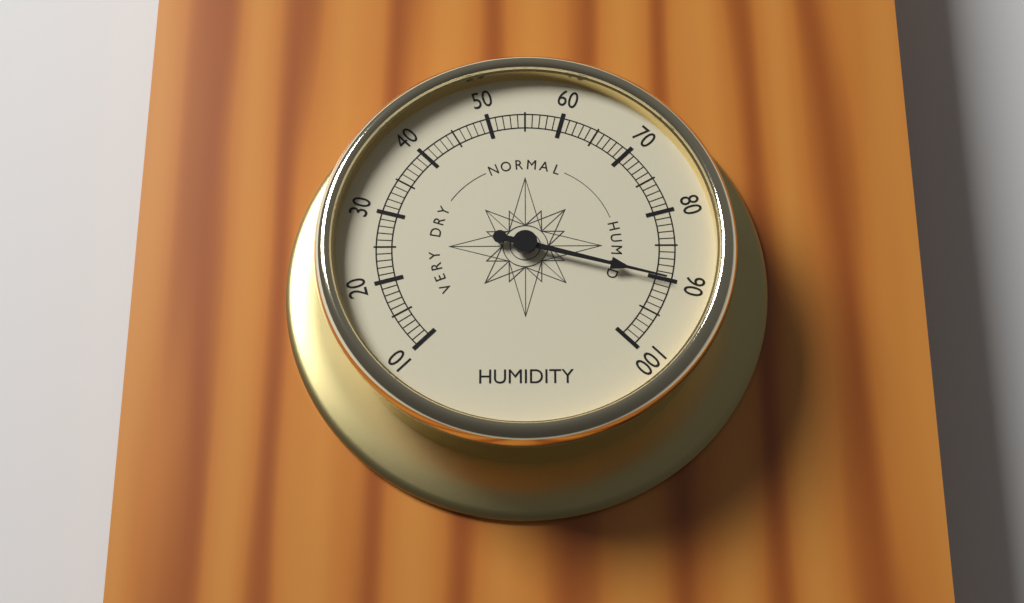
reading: 90 (no unit)
